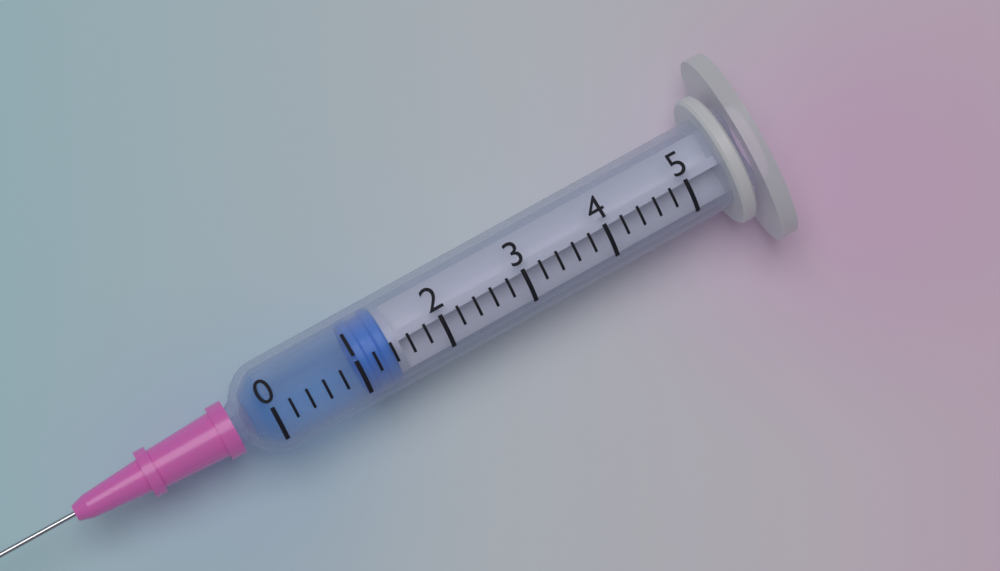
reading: 1.0 (no unit)
